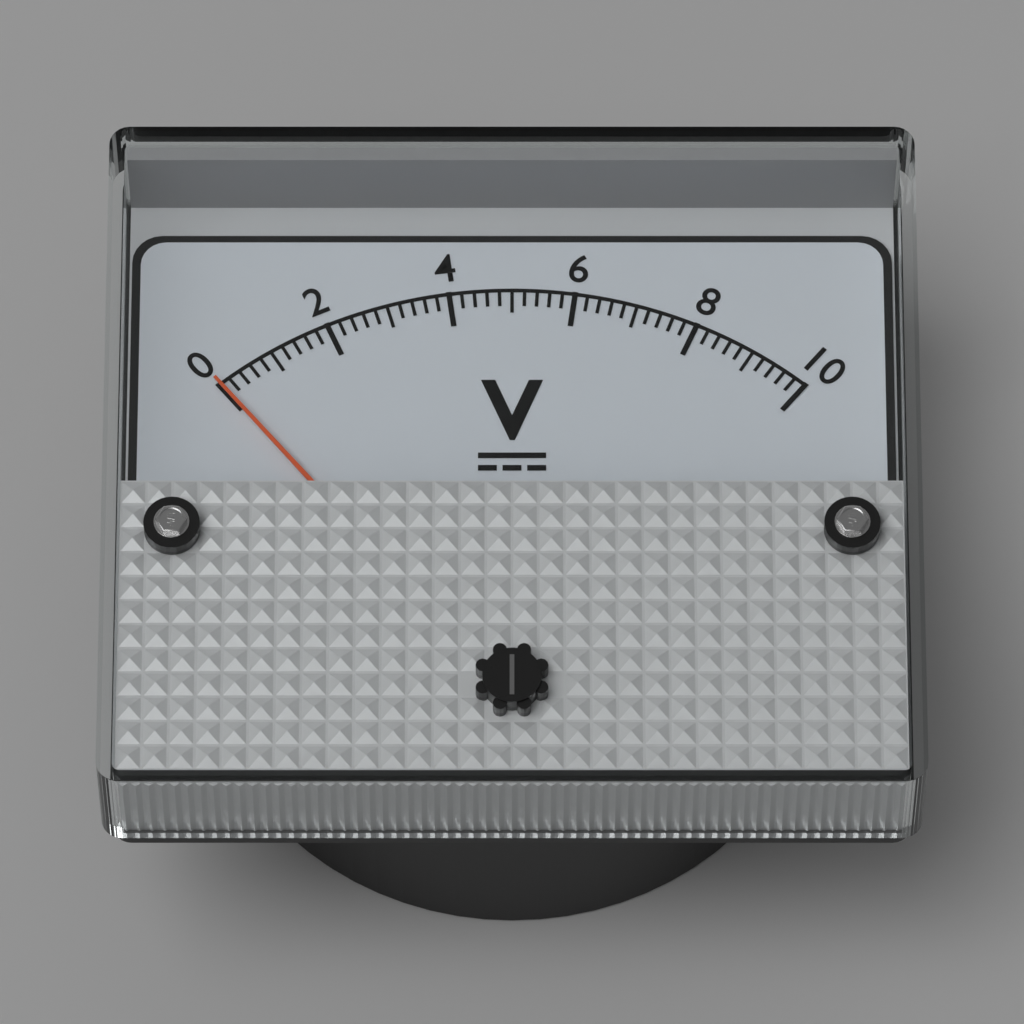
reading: 0.0 V
